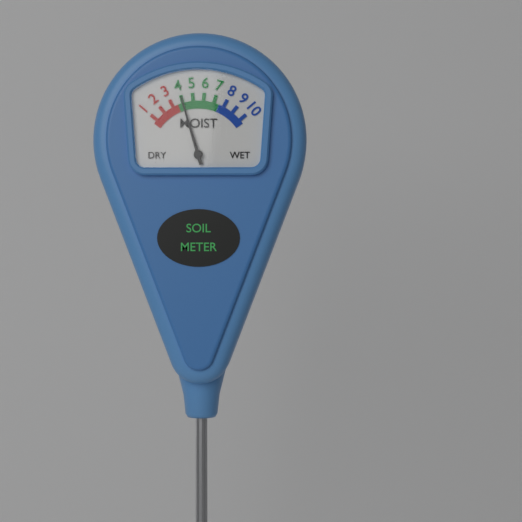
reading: 4 (no unit)
